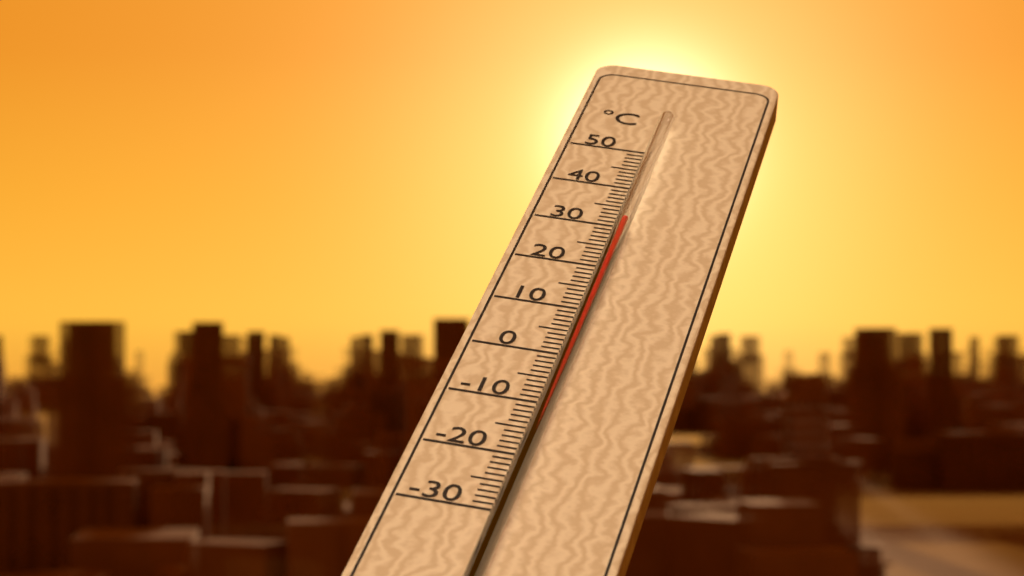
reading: 29 °C
